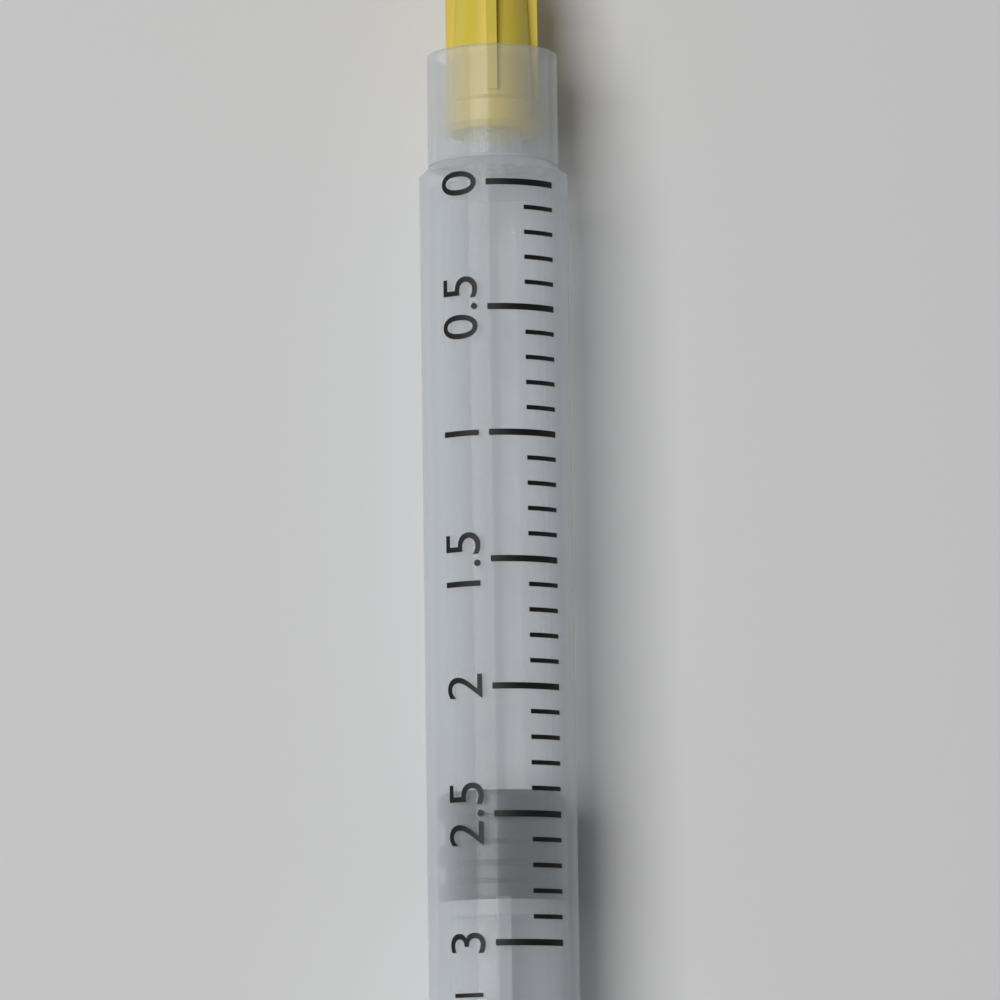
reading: 2.4 ml
